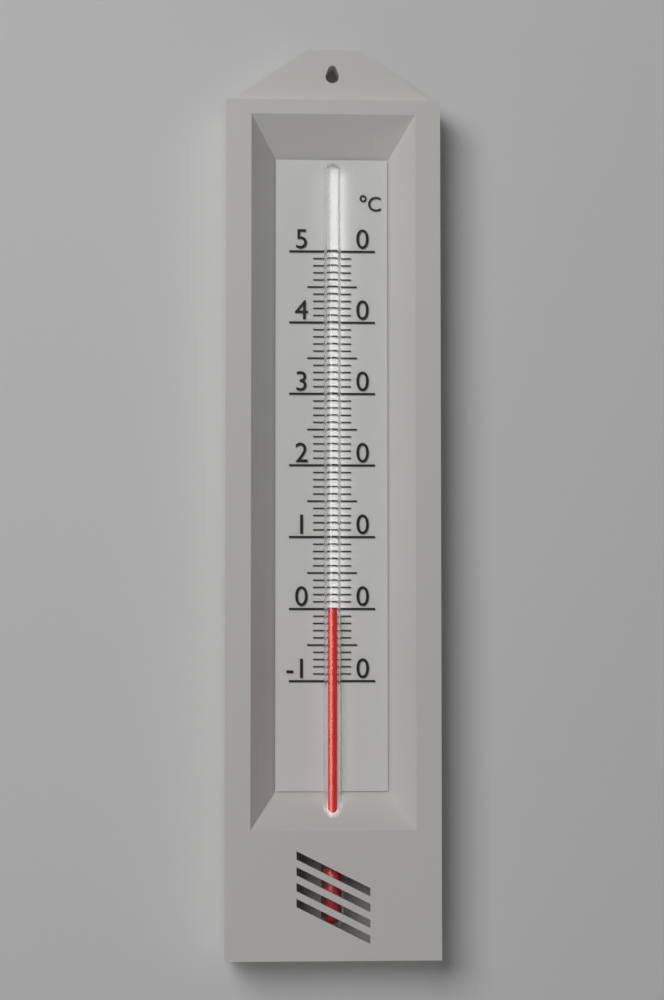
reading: 0 °C
